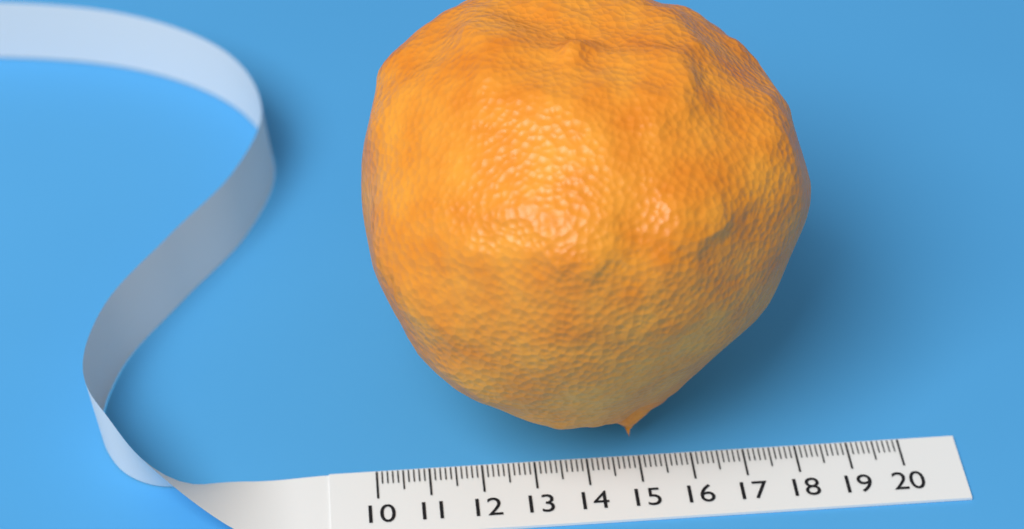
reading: 18.2 (no unit)
